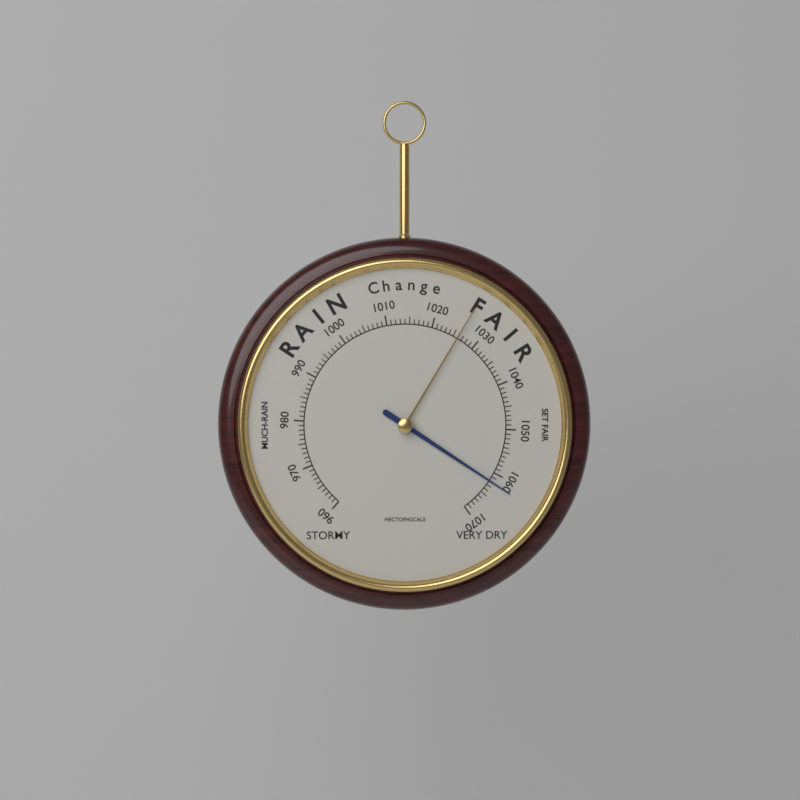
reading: 1062 hPa
